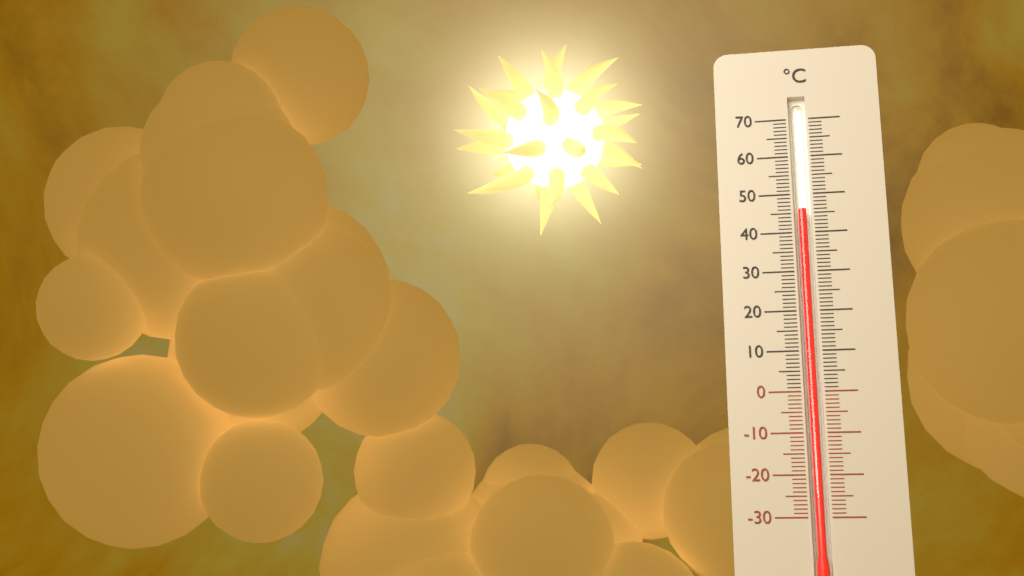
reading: 46 °C
